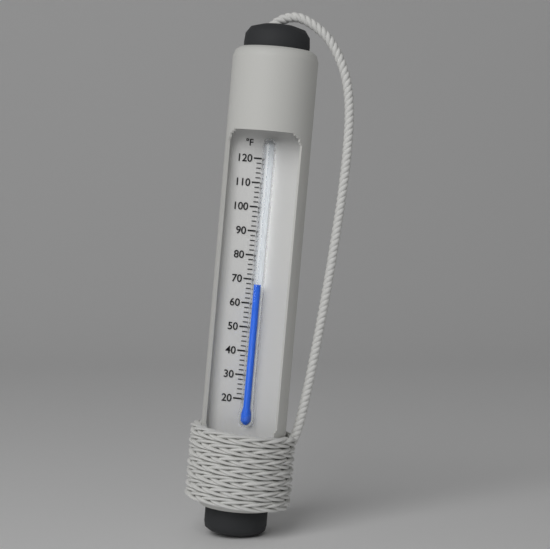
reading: 68 °F
